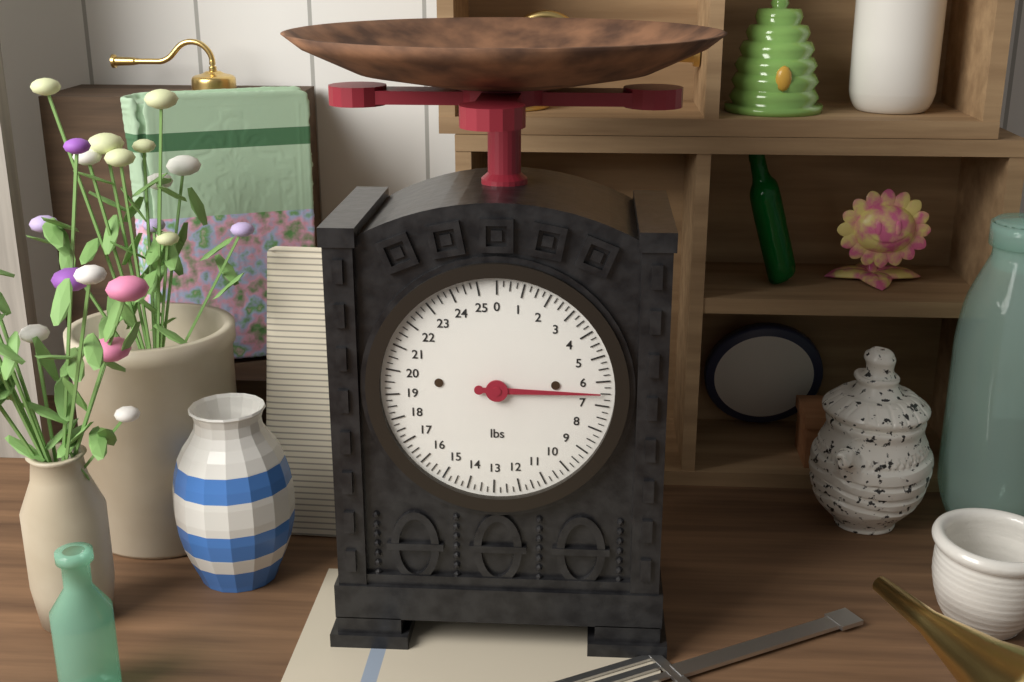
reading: 6.50 lbs
